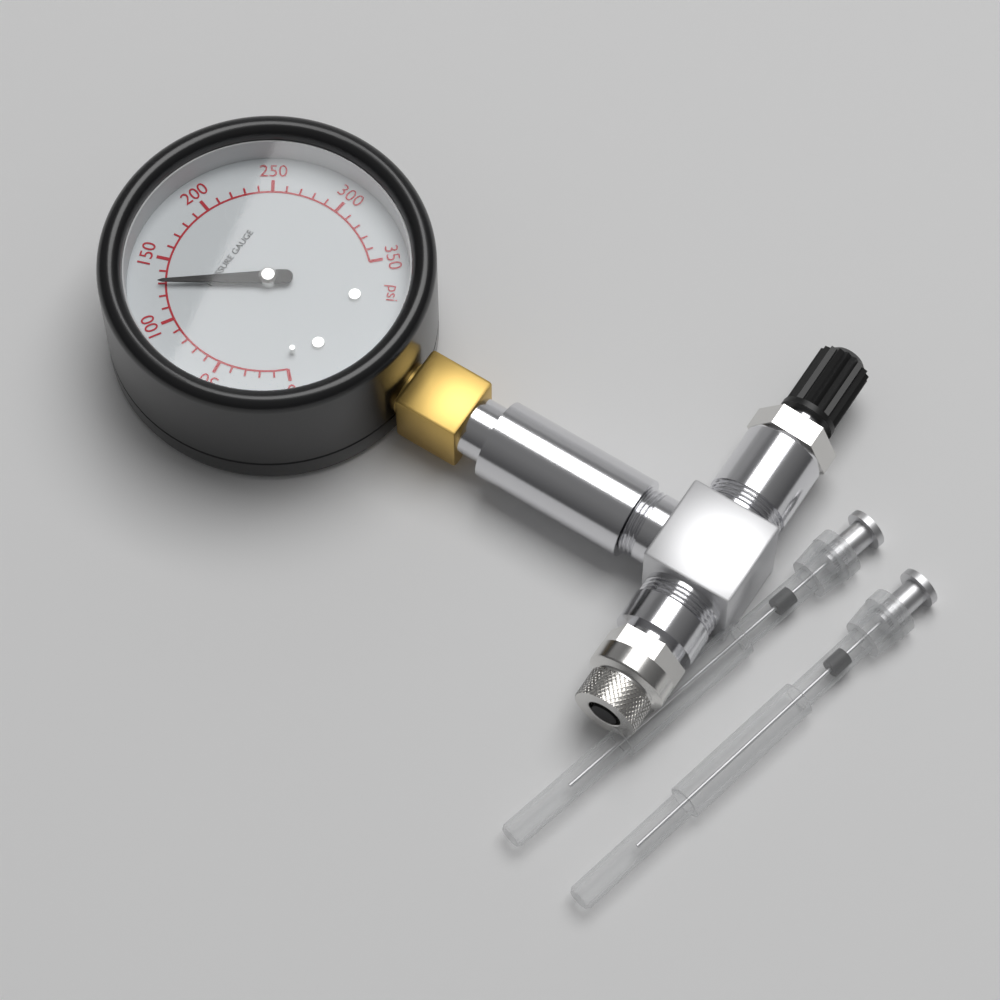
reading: 130 psi
